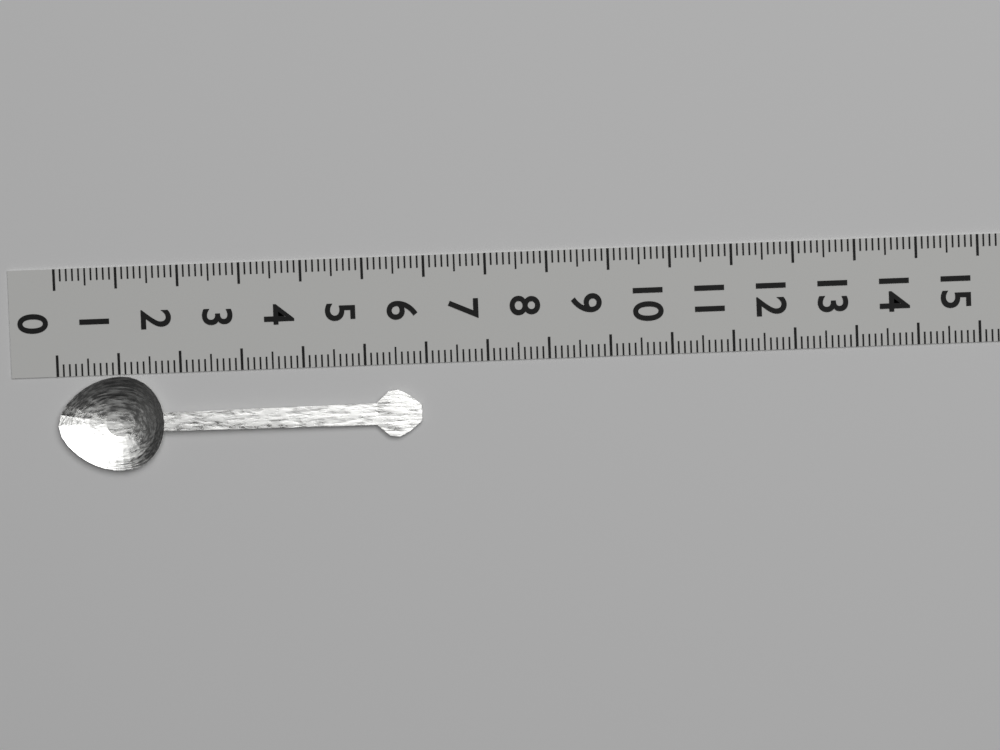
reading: 5.9 (no unit)
